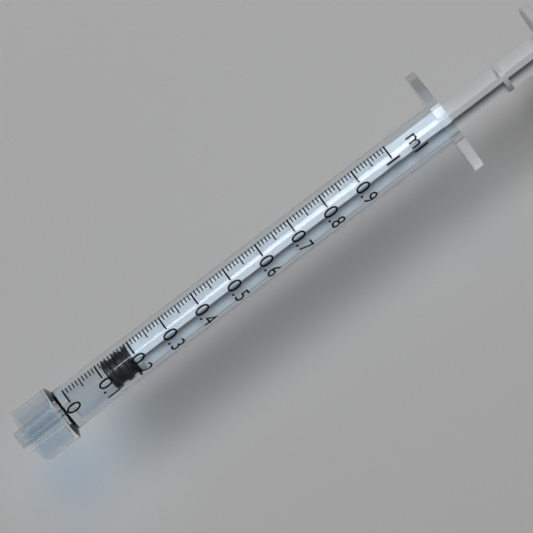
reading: 0.11 ml
